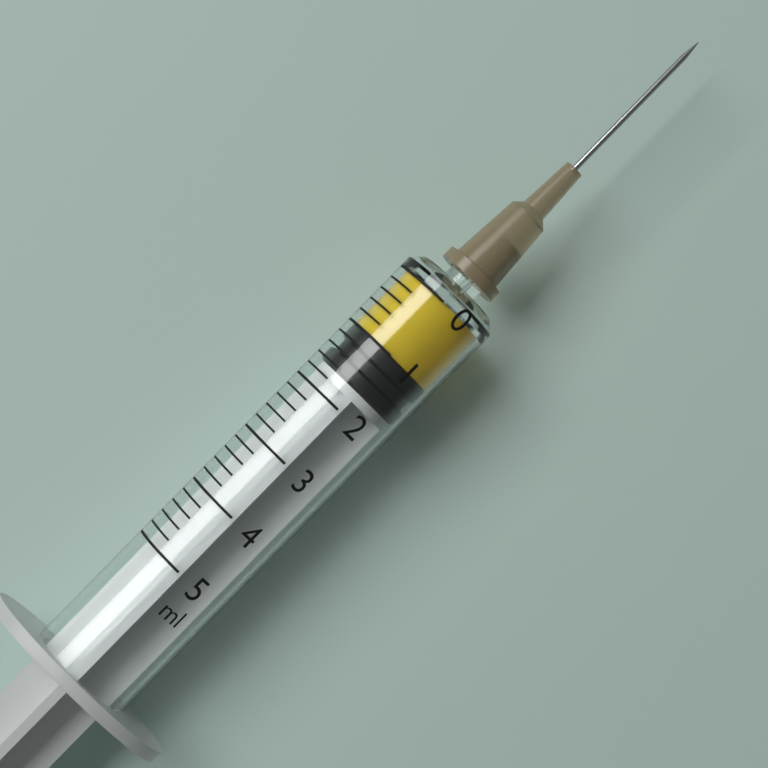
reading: 1.0 ml
